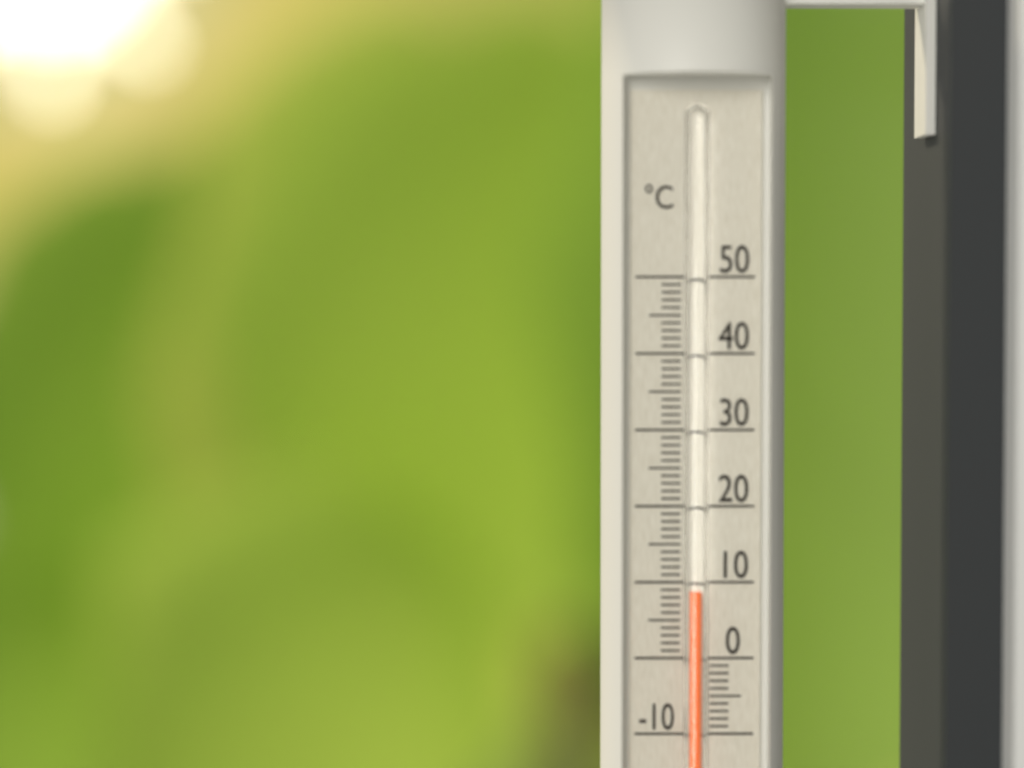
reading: 9 °C
